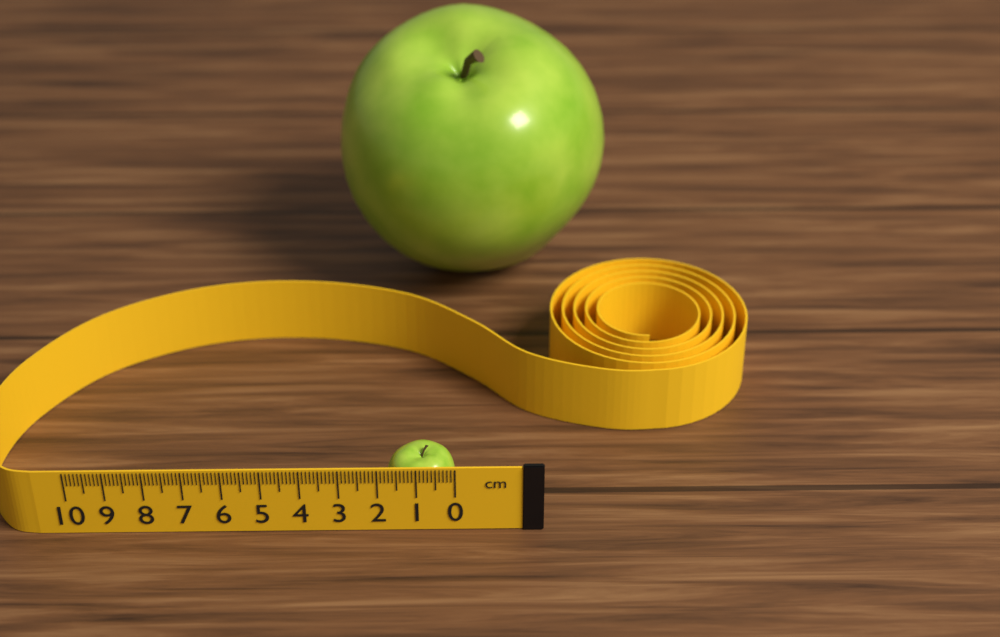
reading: 1.8 cm
